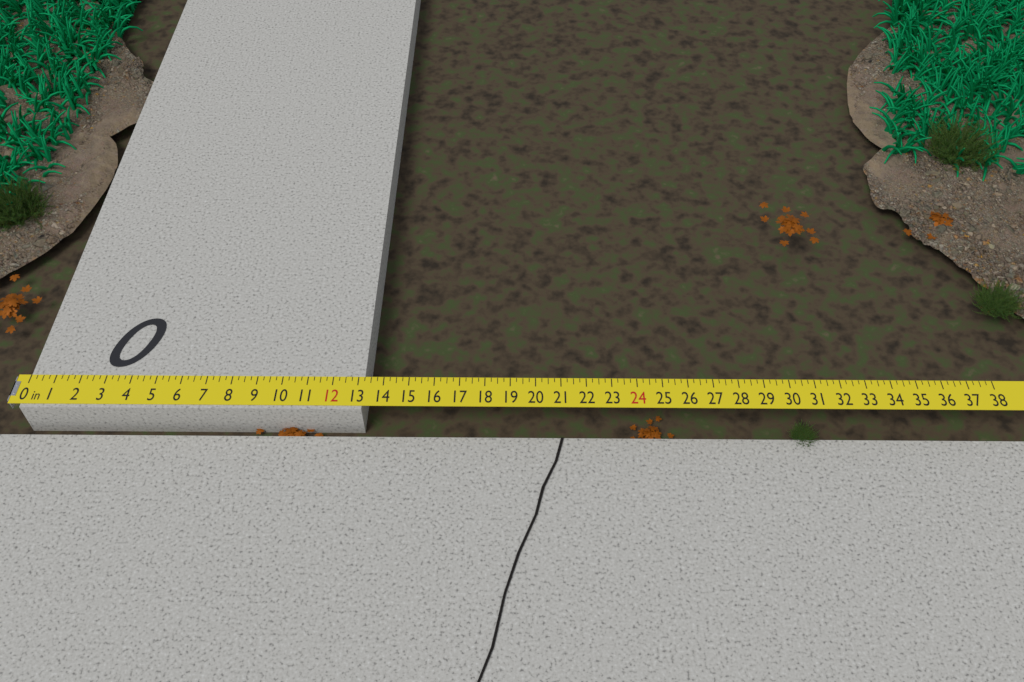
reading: 13.25 in
